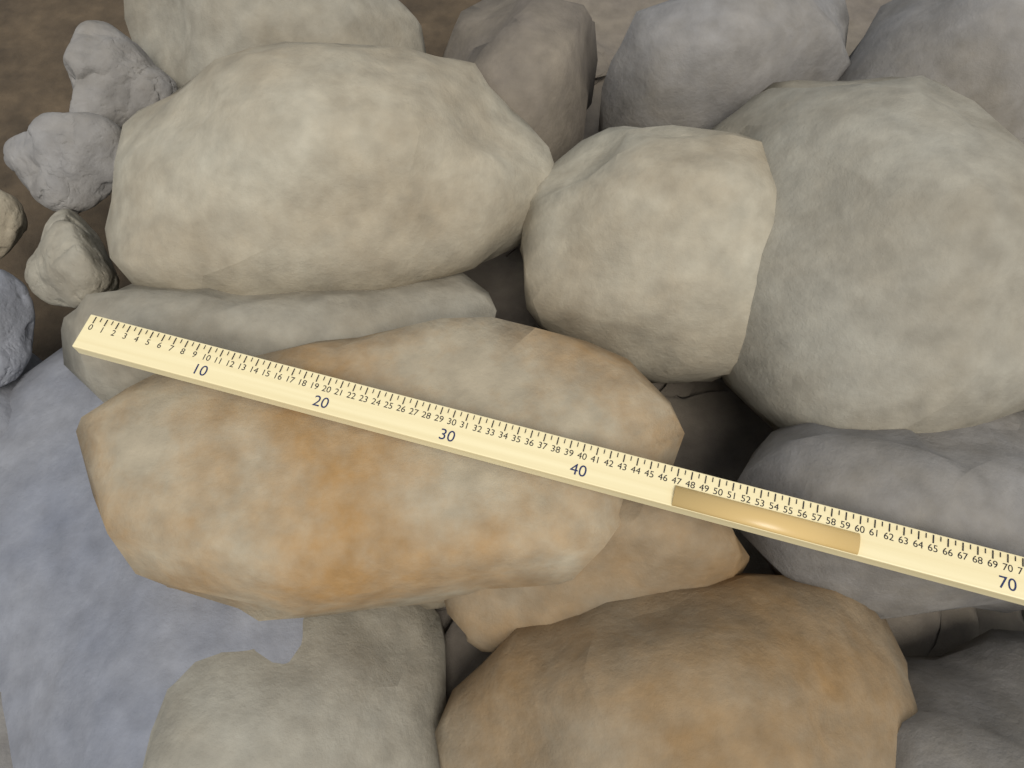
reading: 47.5 (no unit)
